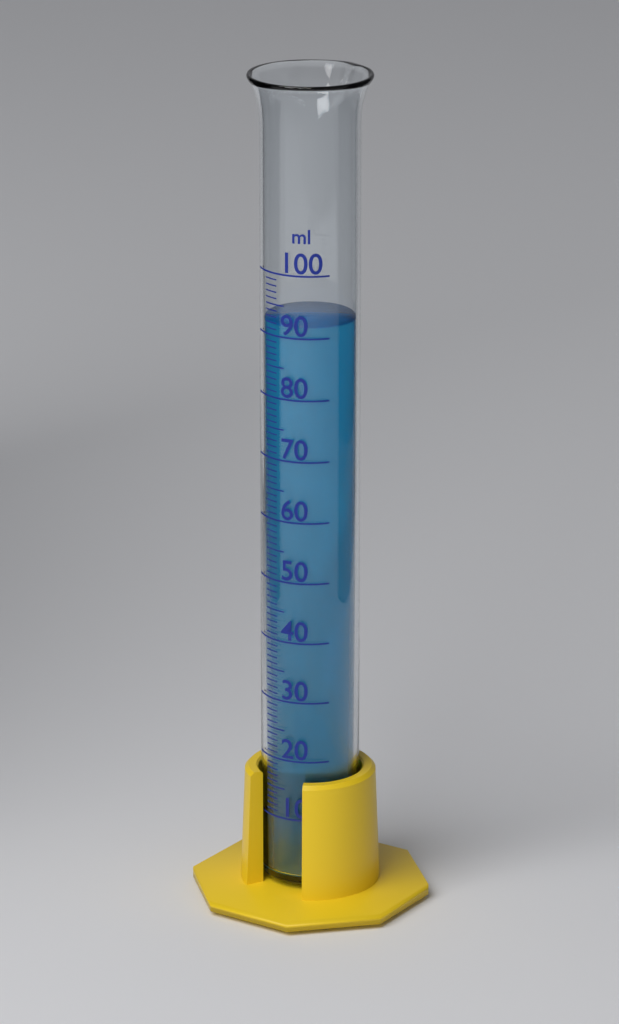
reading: 92 ml
